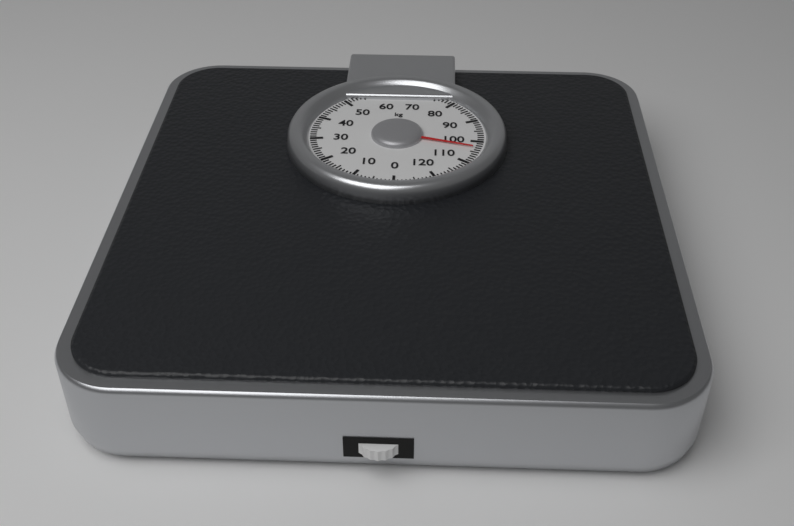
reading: 103 kg
